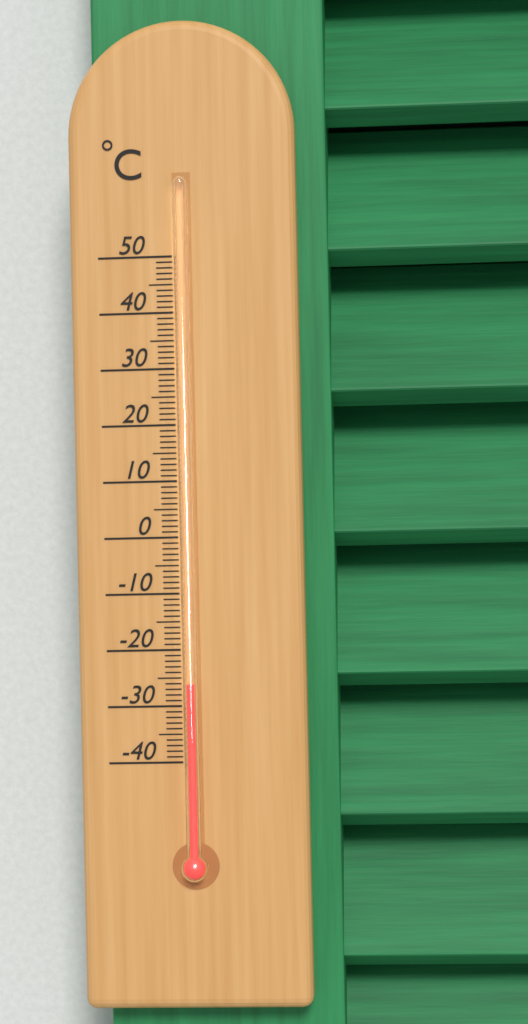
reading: -26 °C
